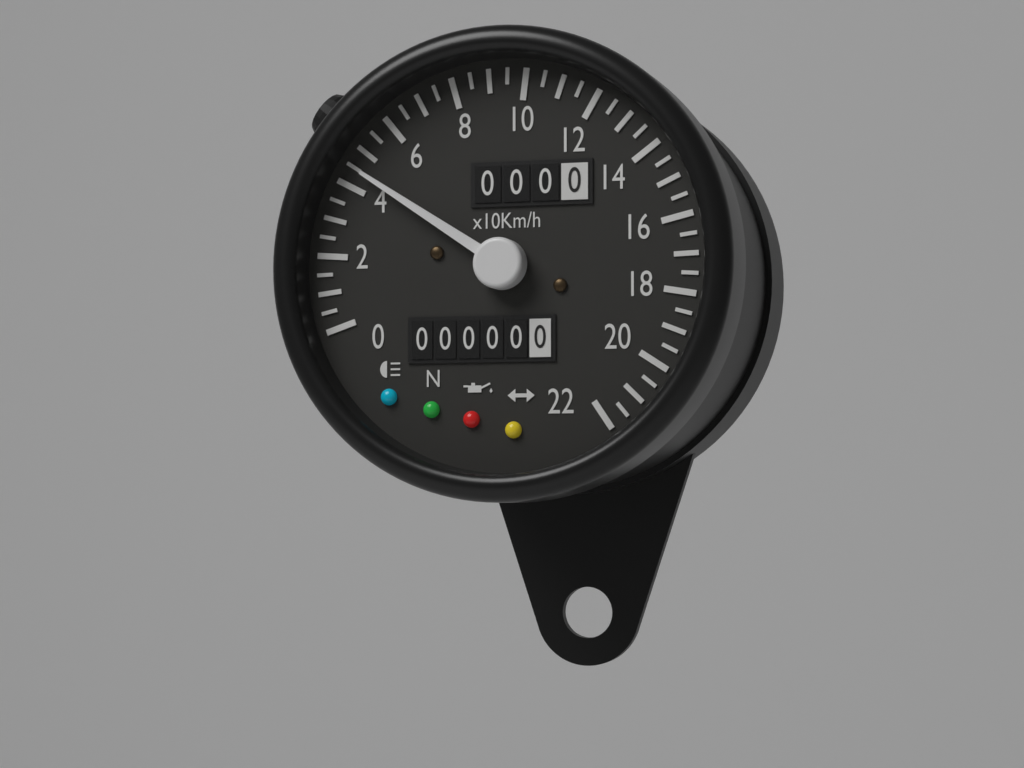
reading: 45 km/h
